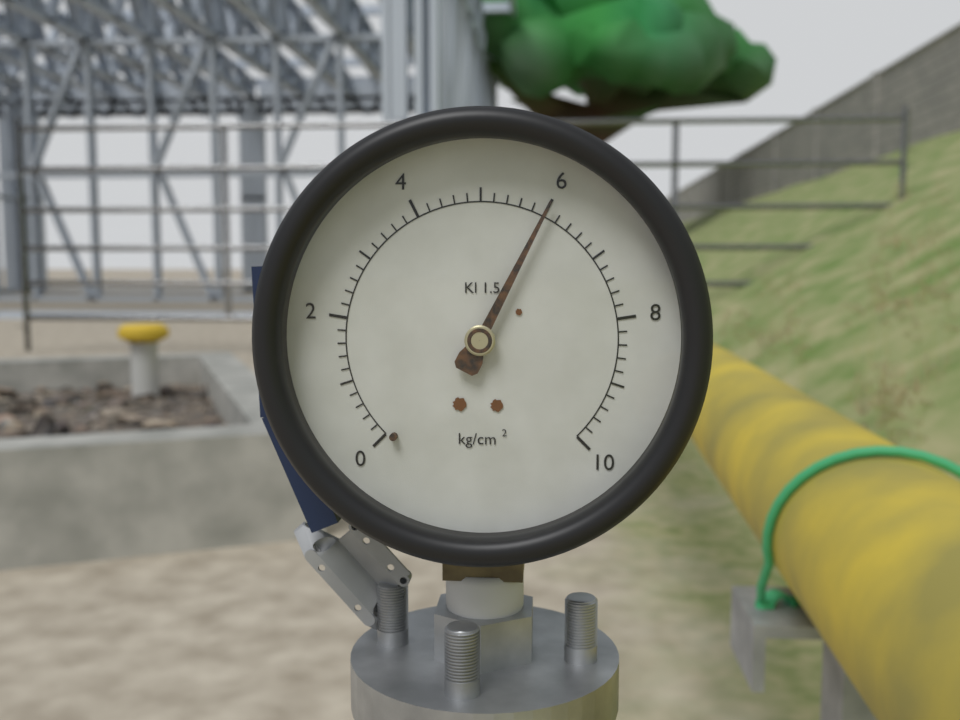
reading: 6.0 kg/cm²
